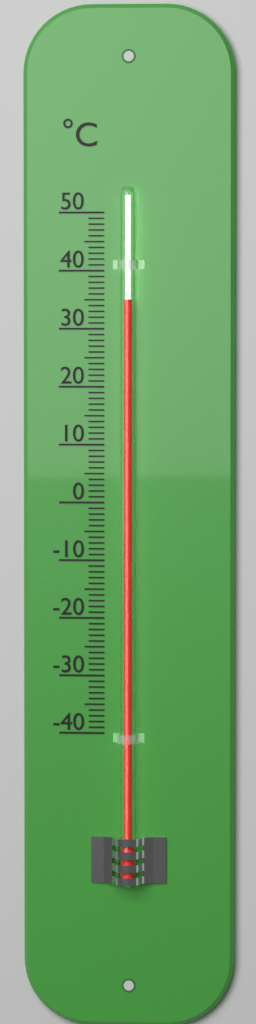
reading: 35 °C
